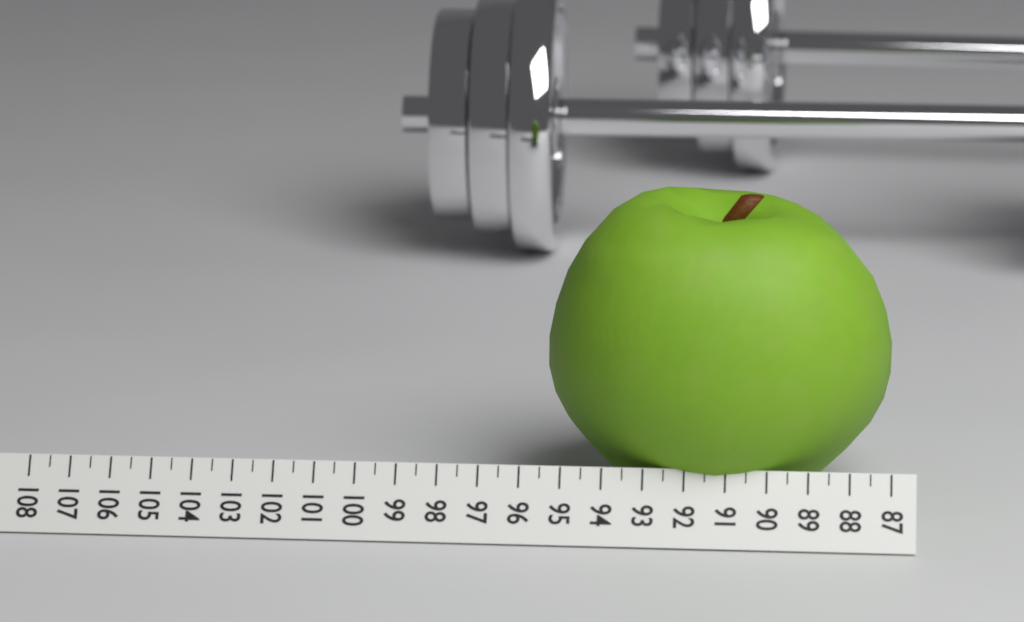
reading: 95.5 (no unit)
